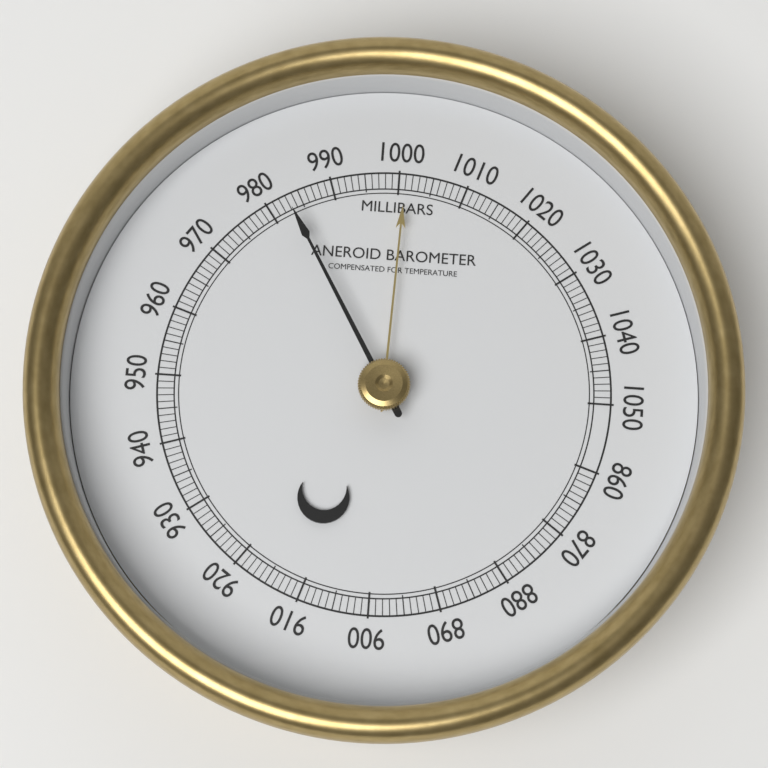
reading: 983 mbar
